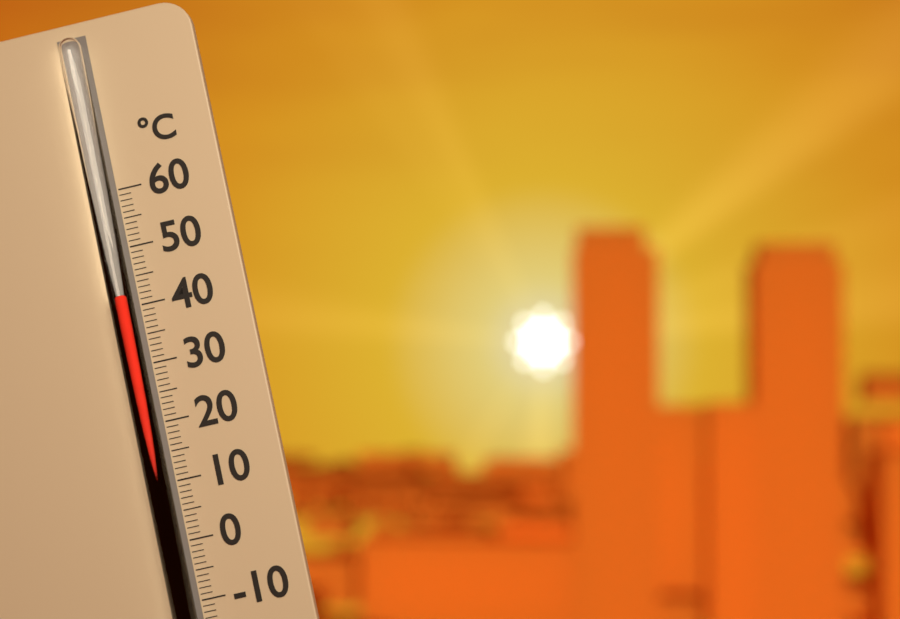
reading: 42 °C
